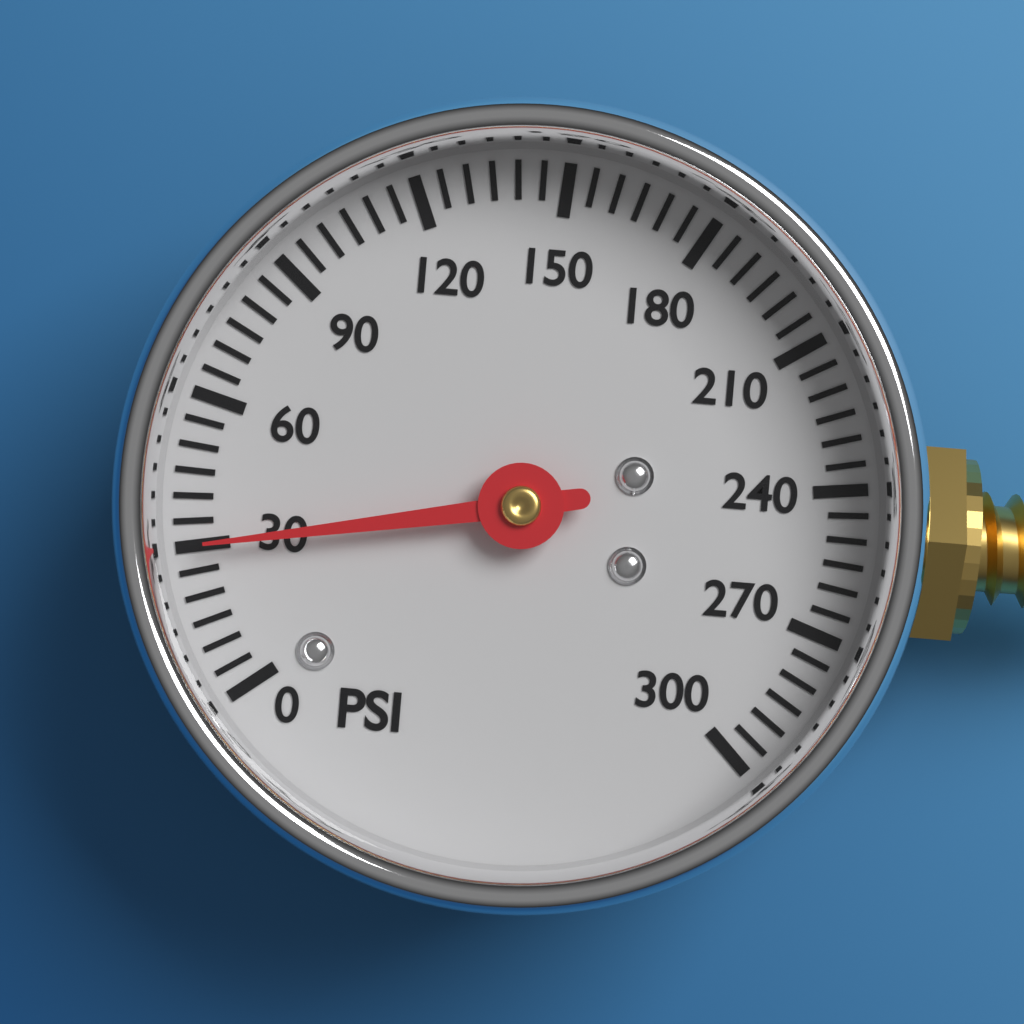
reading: 30 psi
